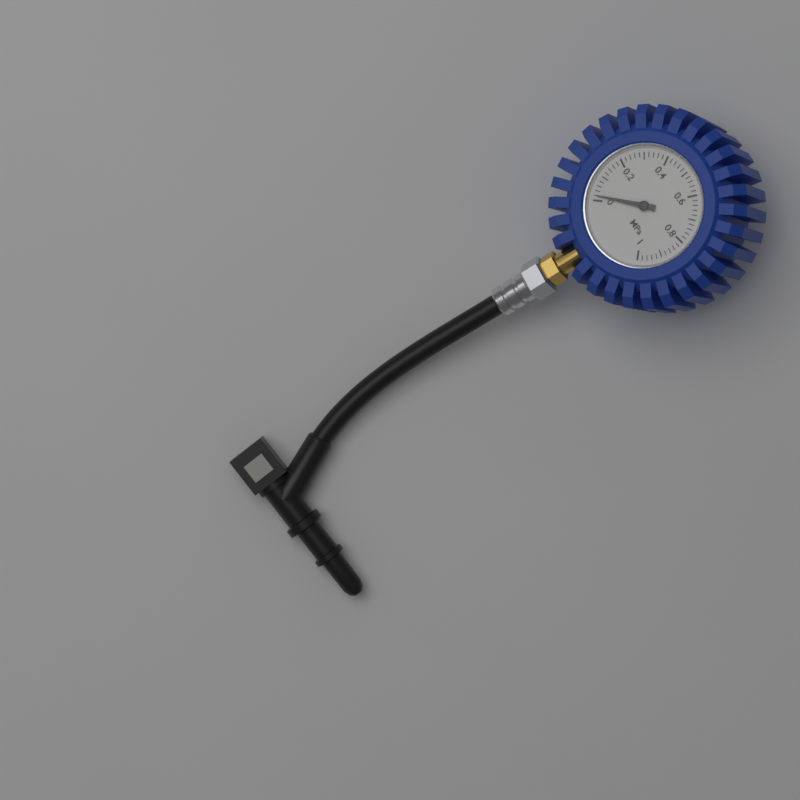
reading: 0.02 MPa
